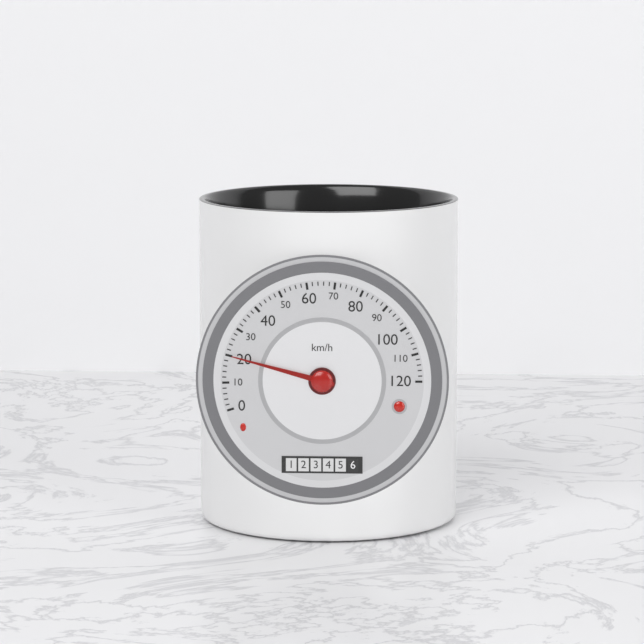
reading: 20 km/h
